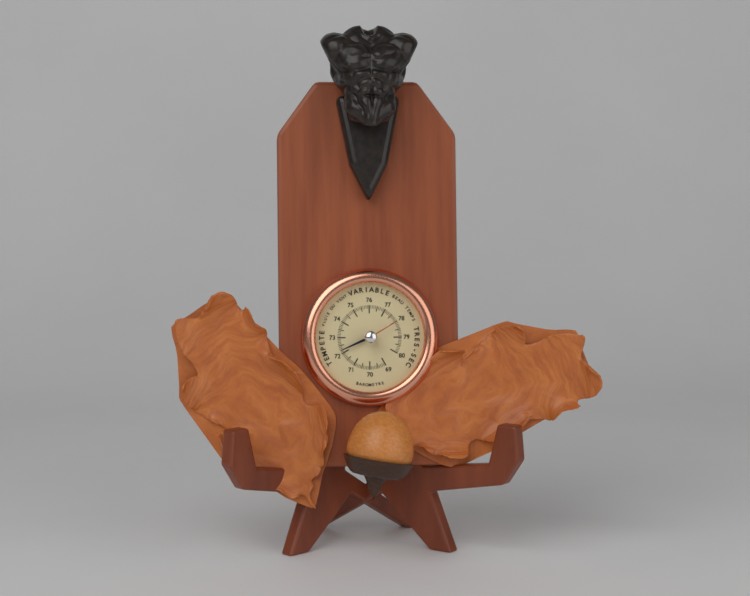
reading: 72.2 (no unit)
